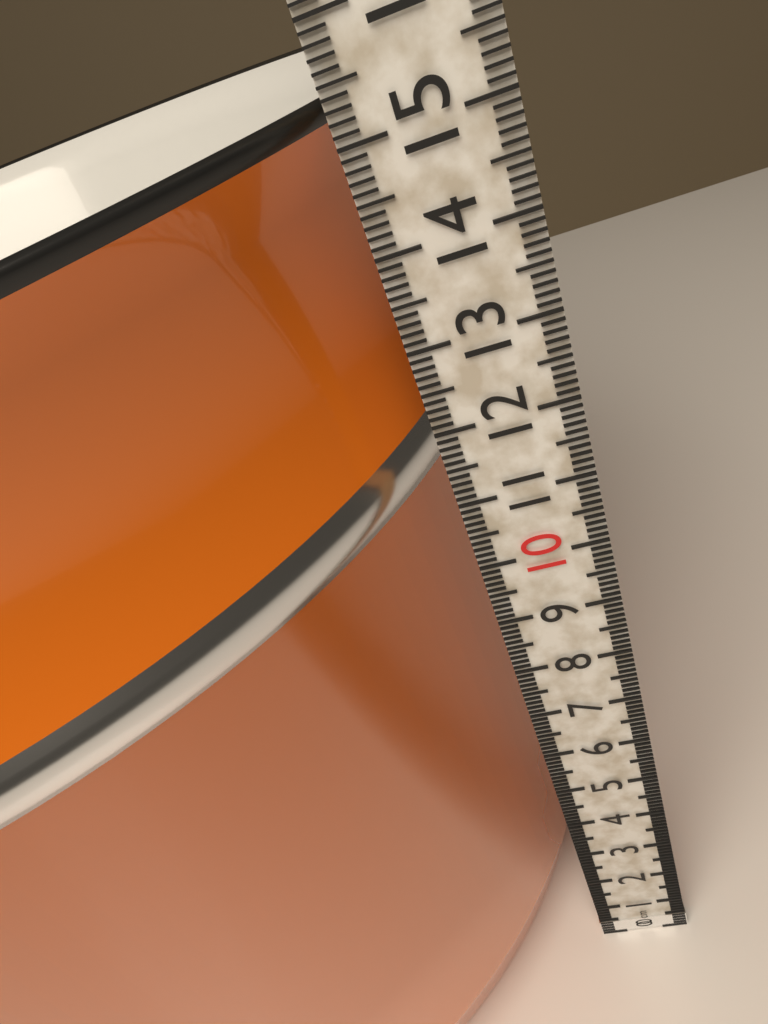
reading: 15.4 cm
